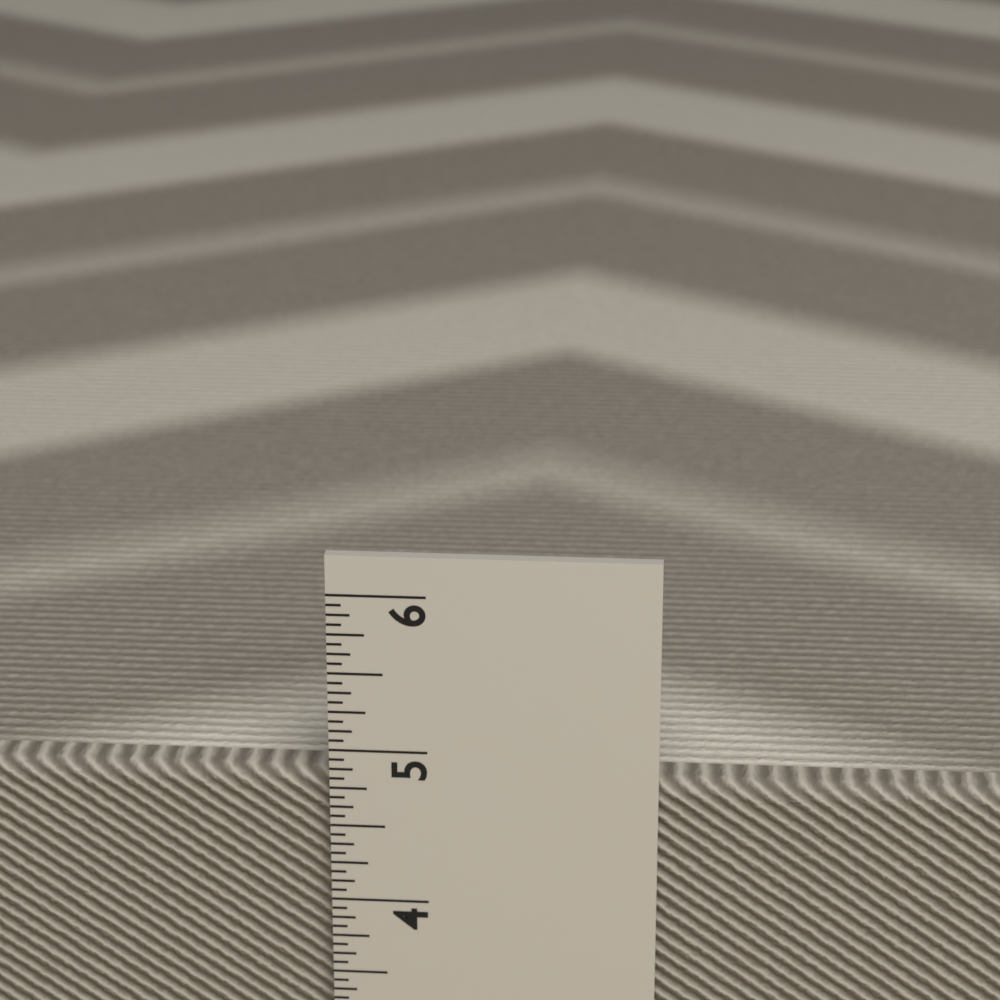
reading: 4.8125 in
